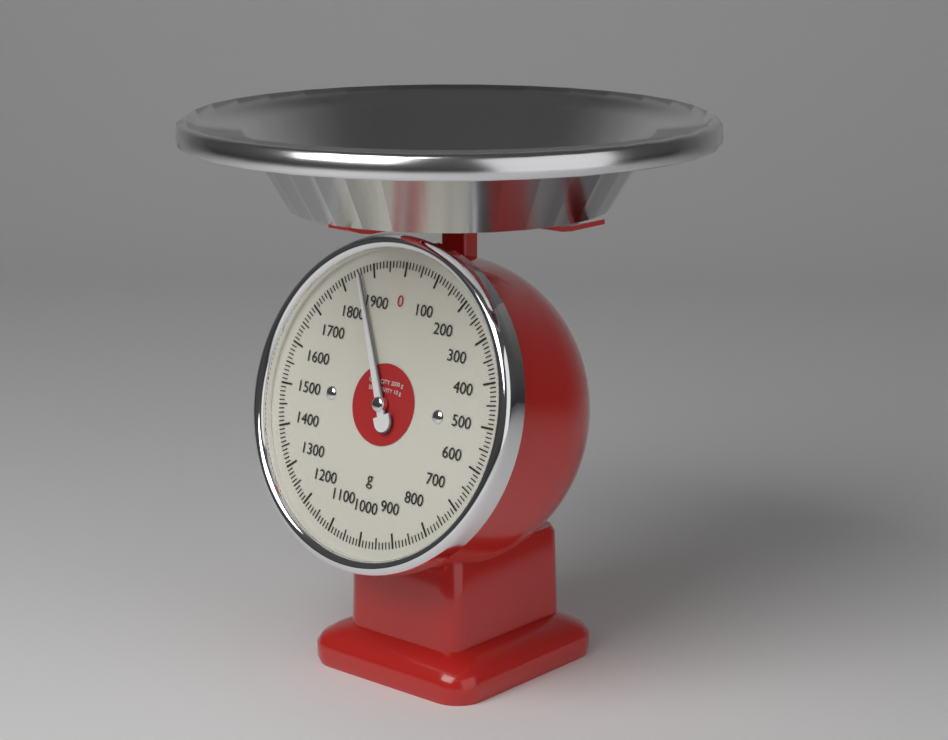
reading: 1860 g
